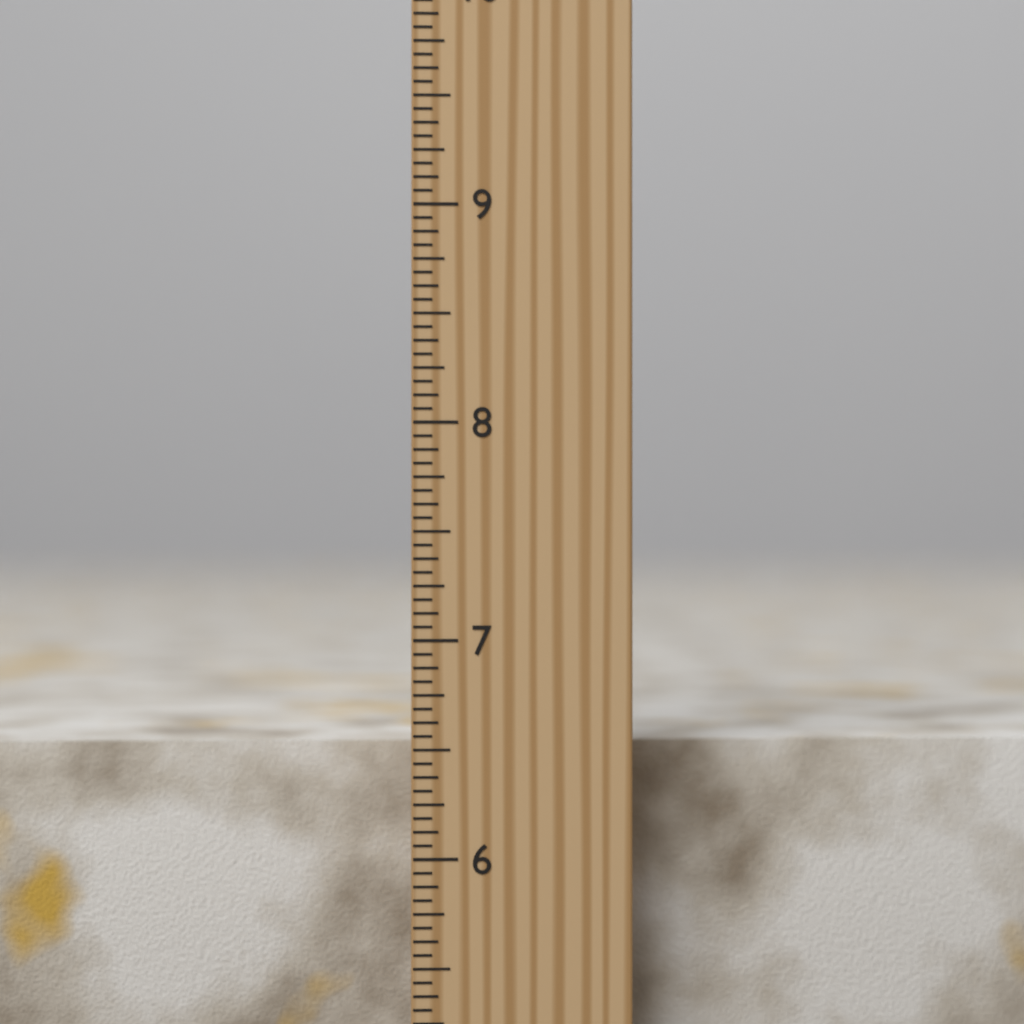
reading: 6.5000 inch
